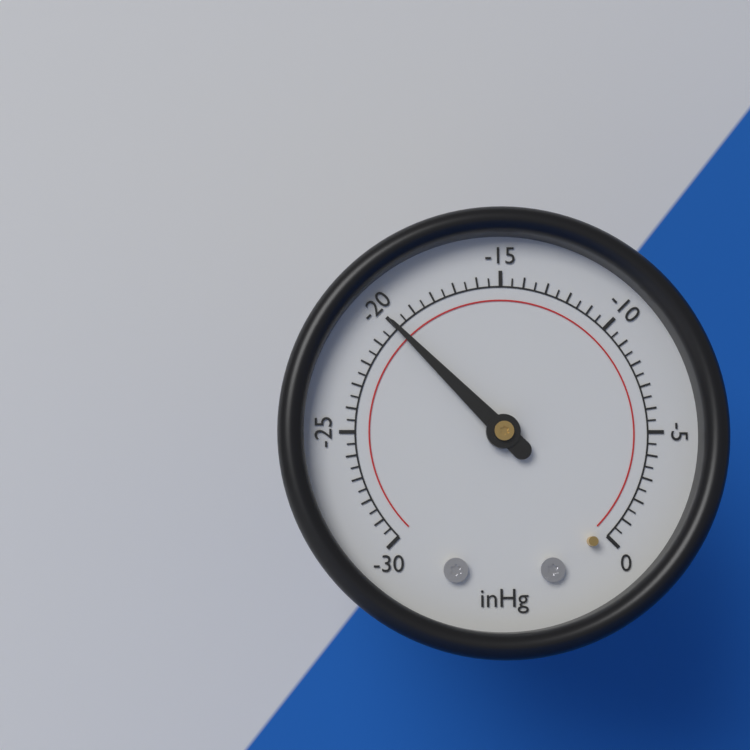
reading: -20.0 inHg
